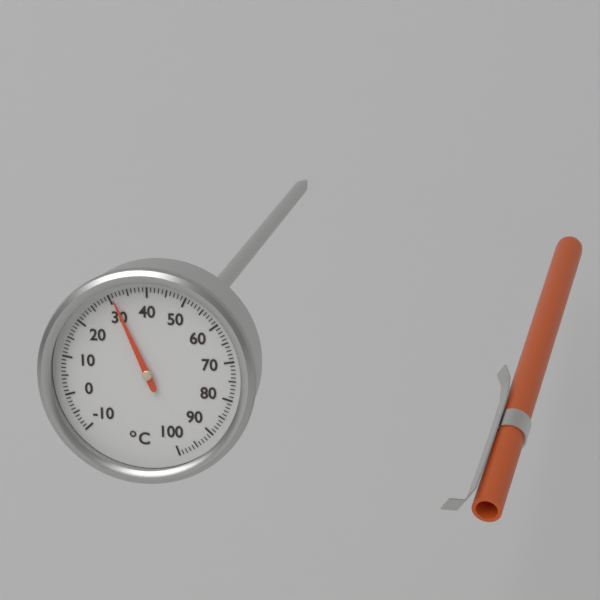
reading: 31 °C
